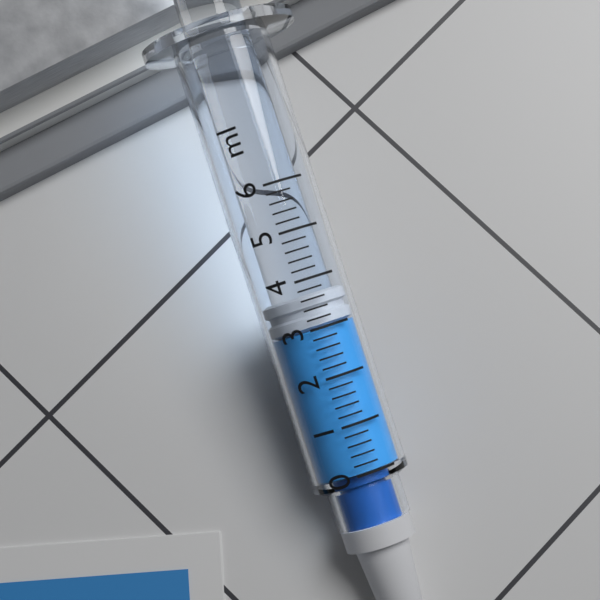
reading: 3.0 ml
